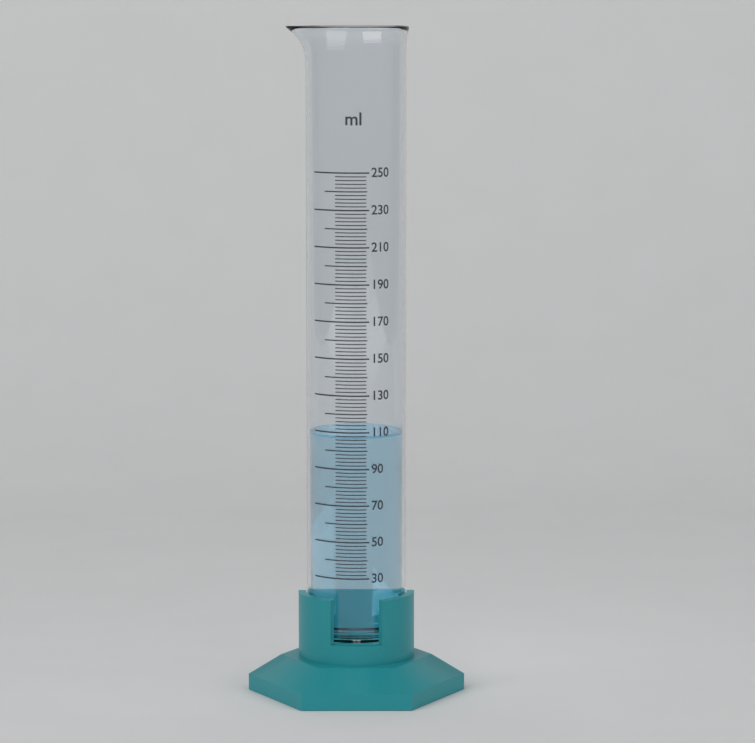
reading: 108 ml
